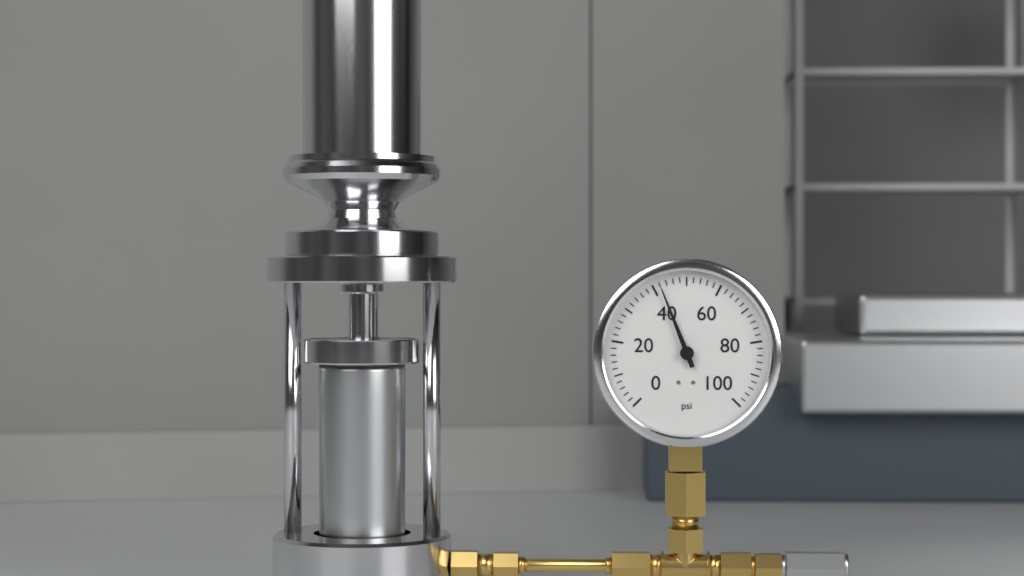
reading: 42 psi
